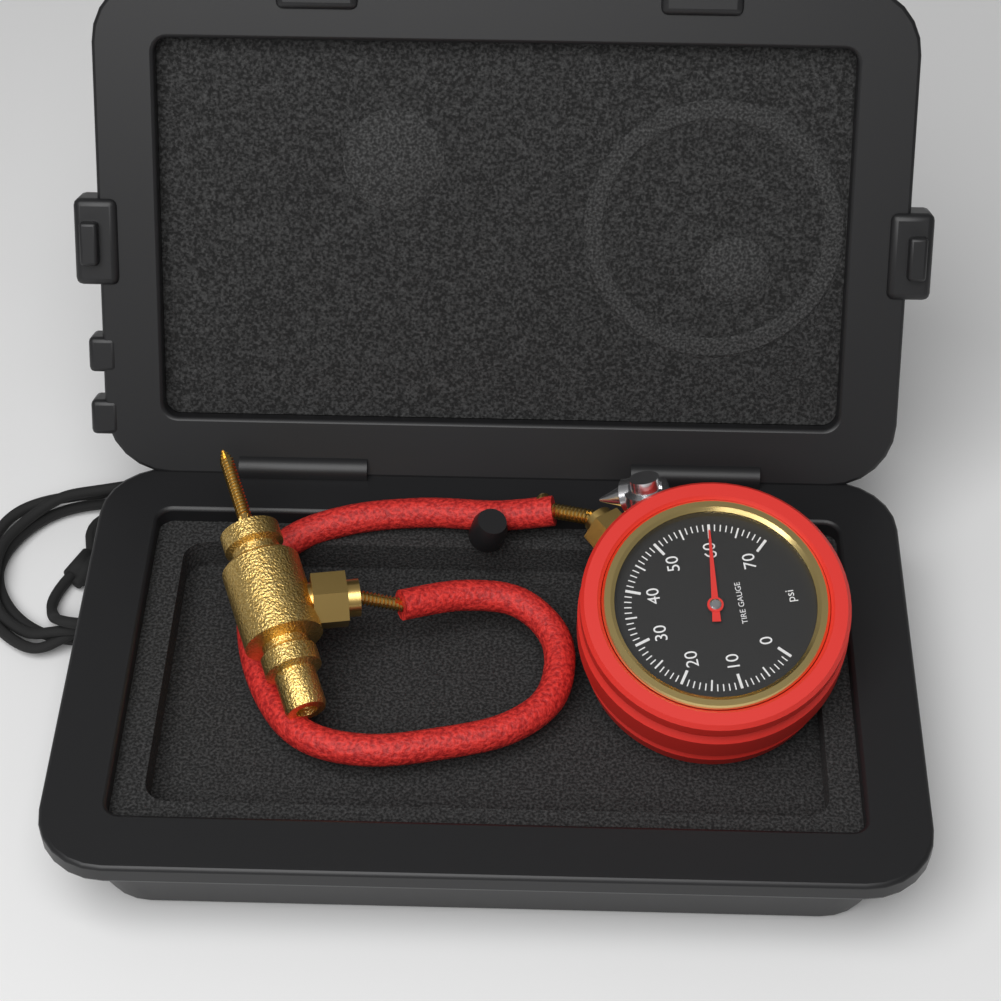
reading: 60 psi
